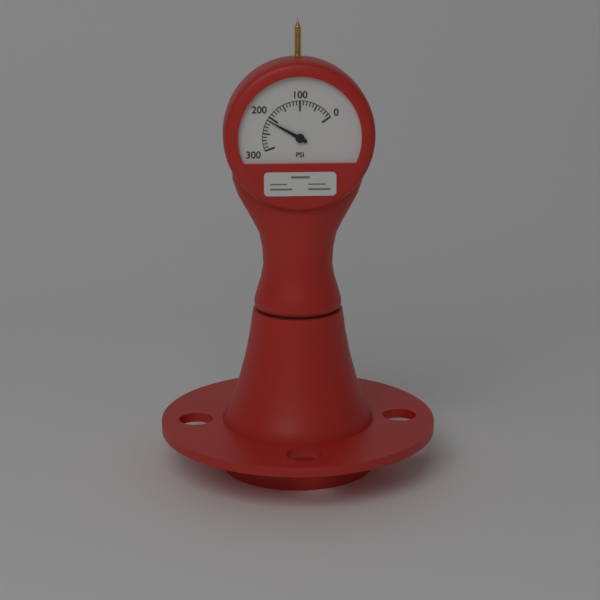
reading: 210 psi
